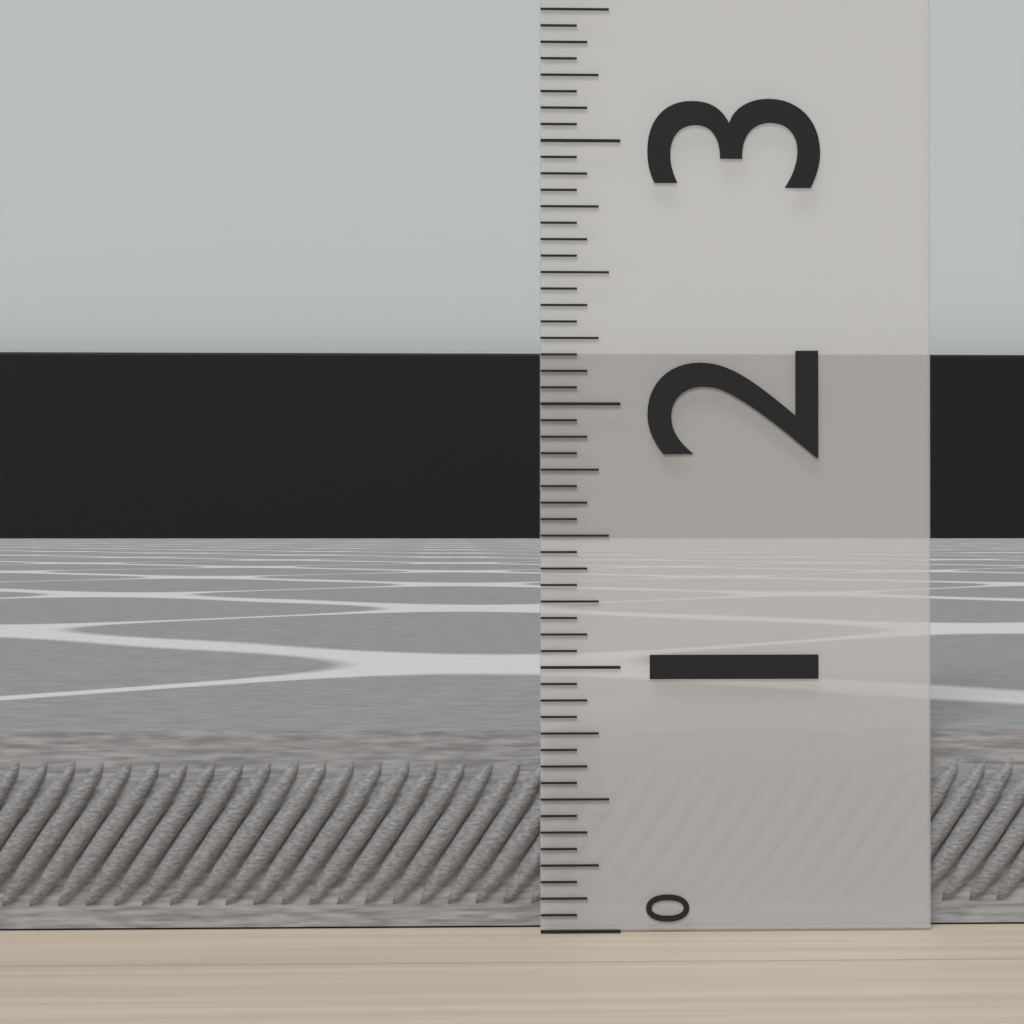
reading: 0.7500 (no unit)
